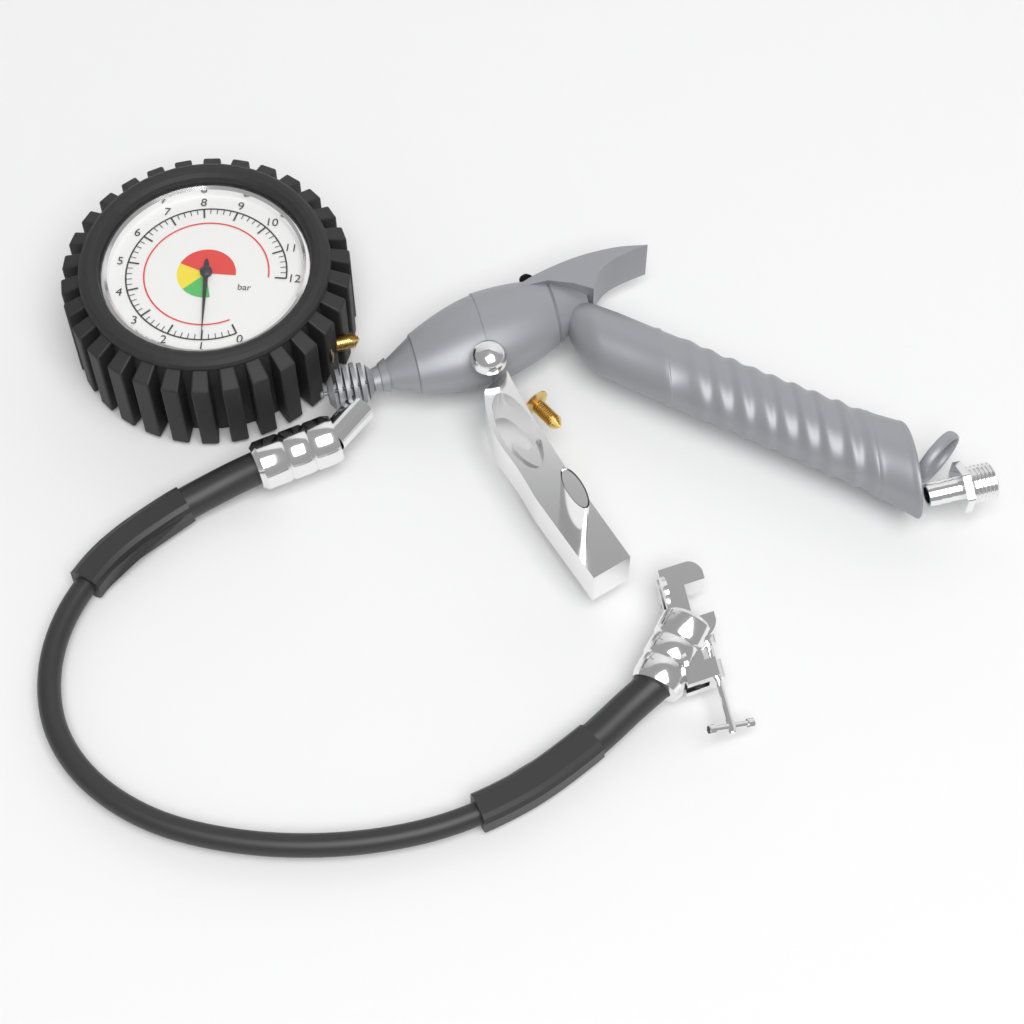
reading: 1.0 bar
